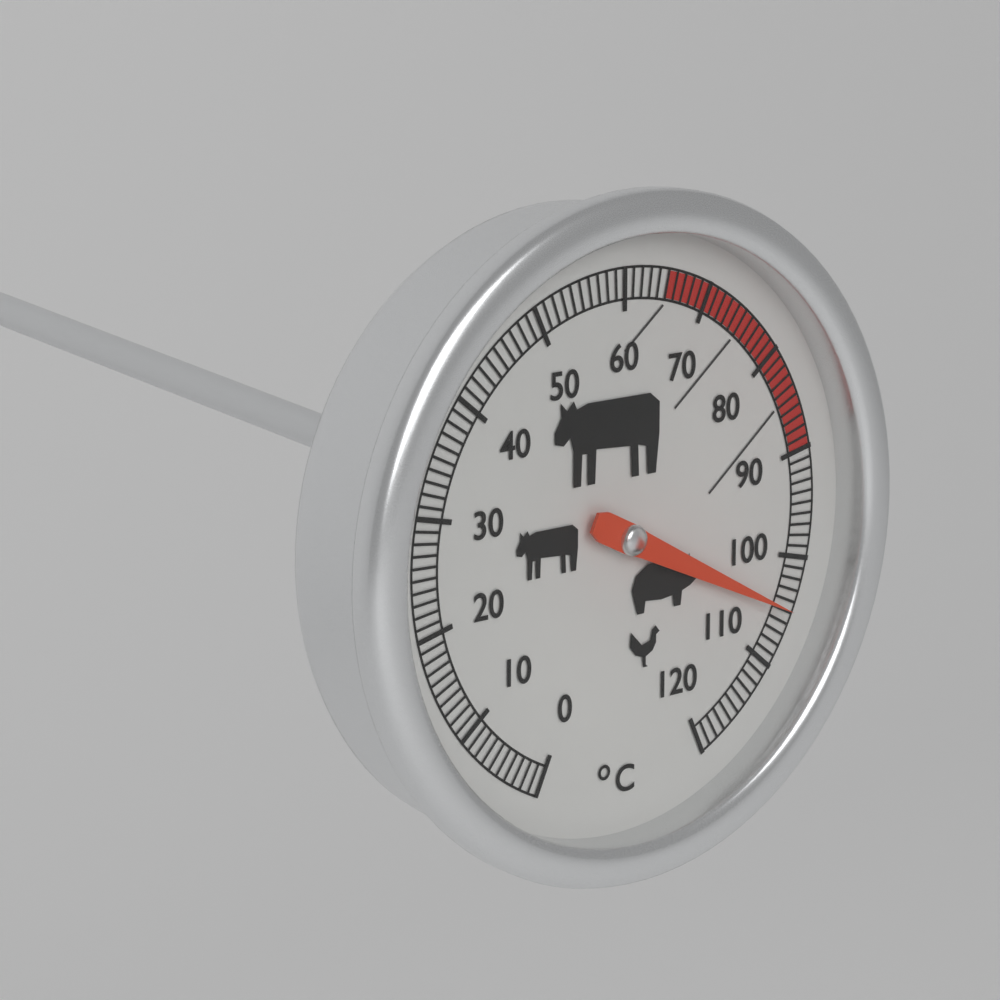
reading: 105 °C
